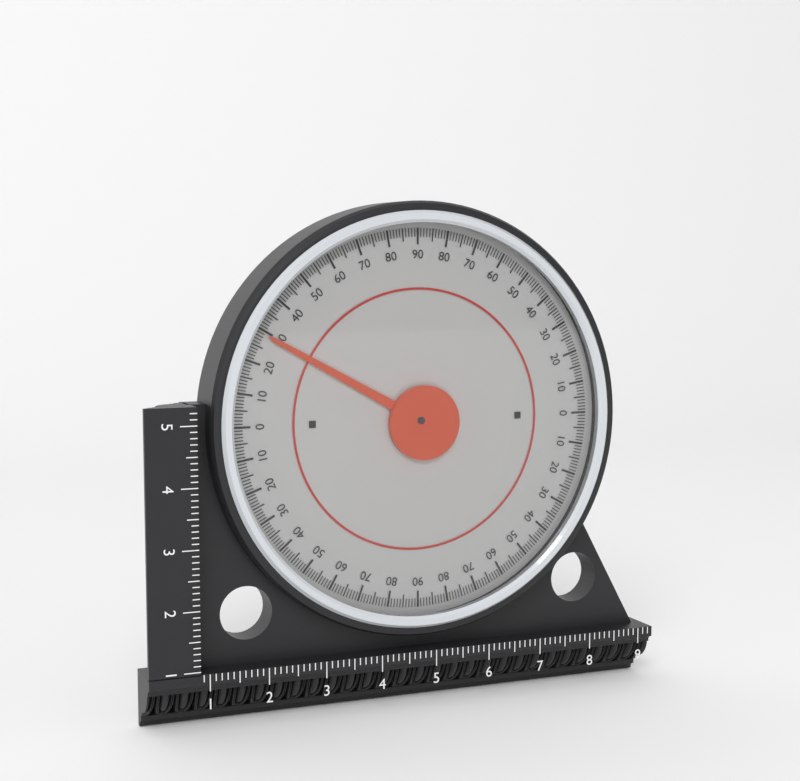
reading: 29 (no unit)
